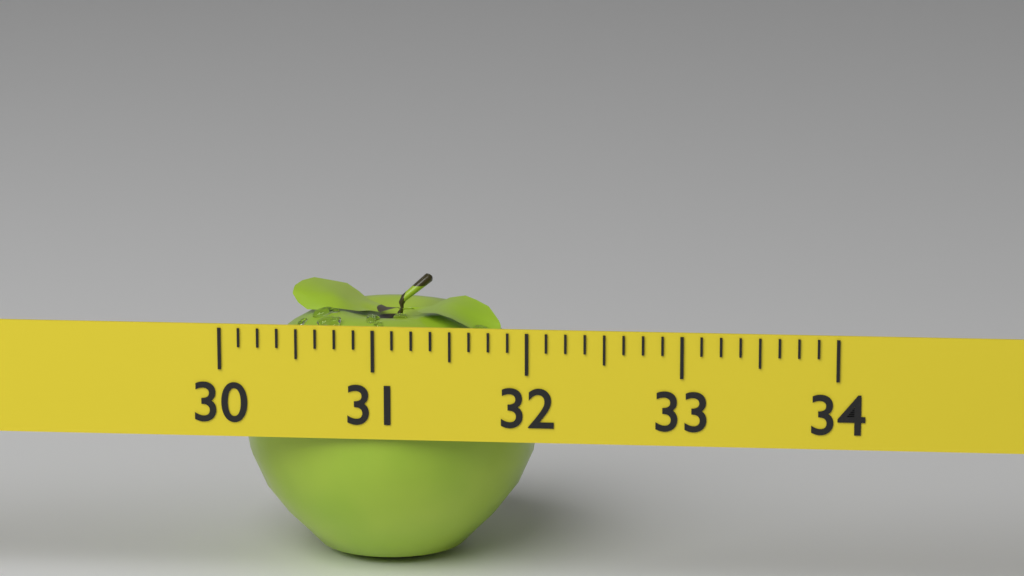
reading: 32.000 (no unit)
